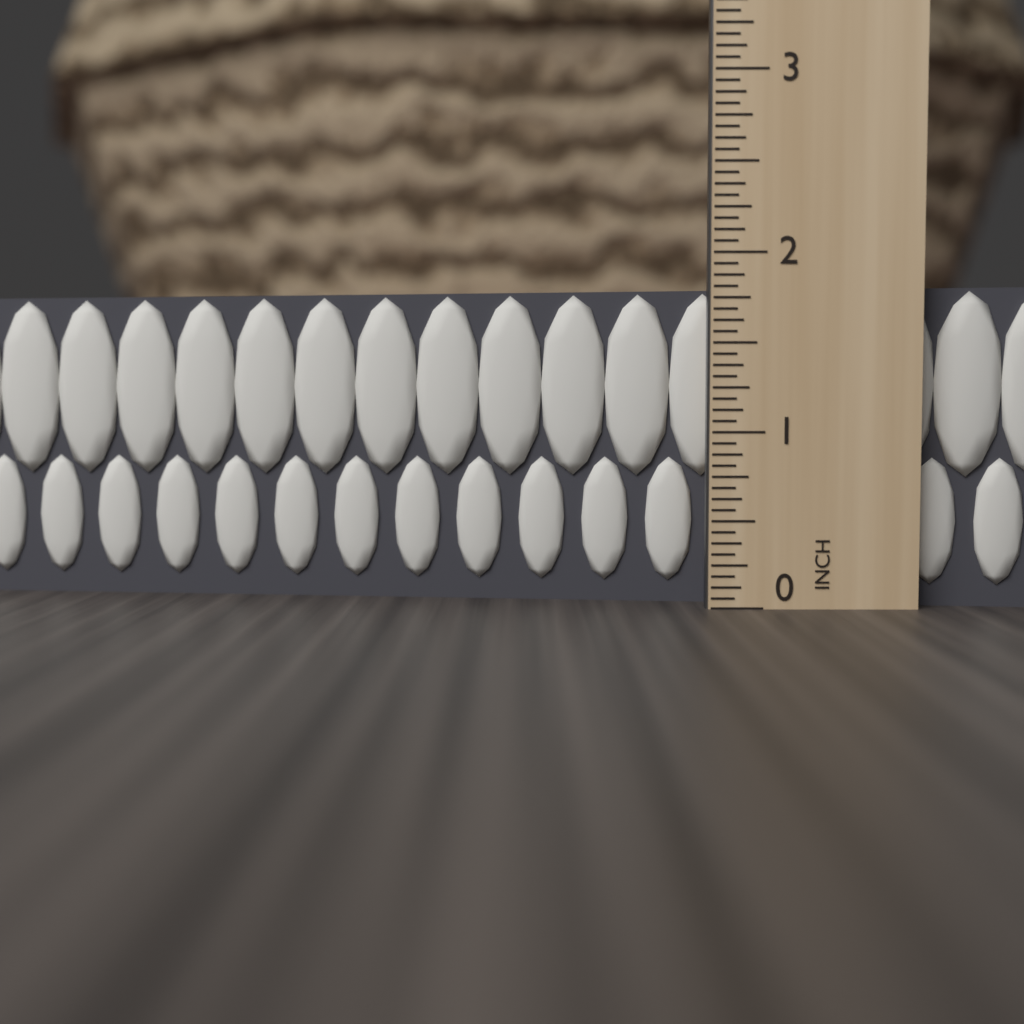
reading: 1.8125 in
